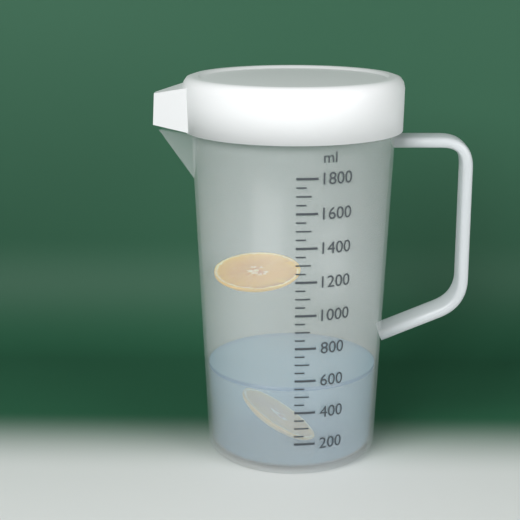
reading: 550 ml
